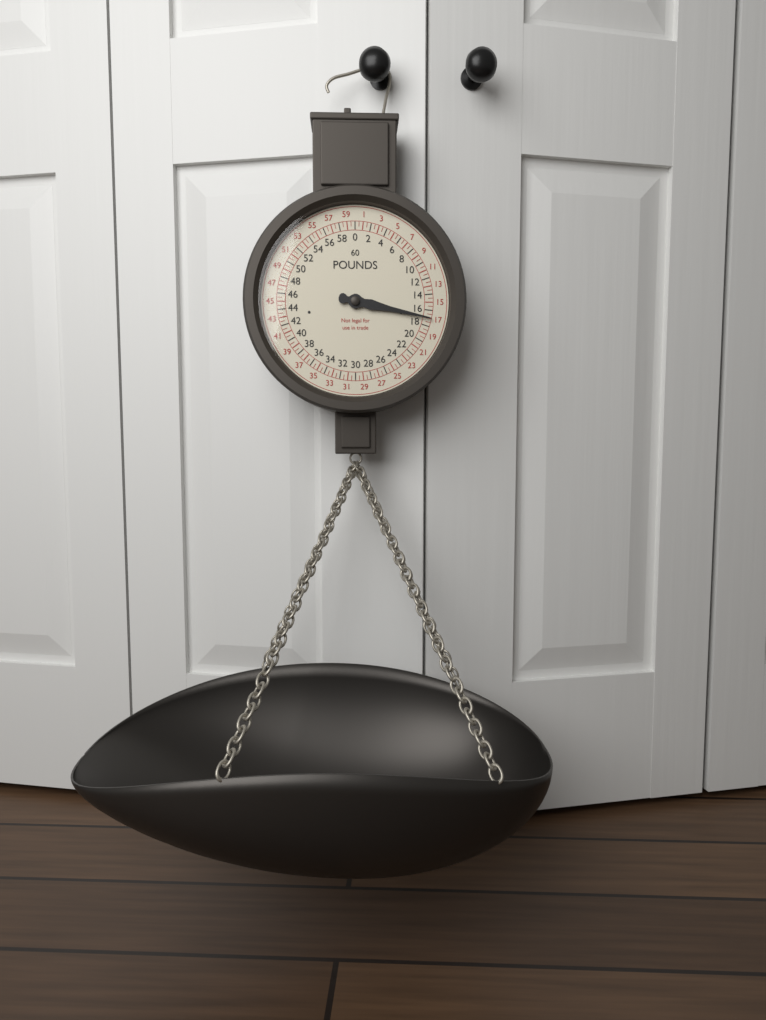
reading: 17.0 lb
